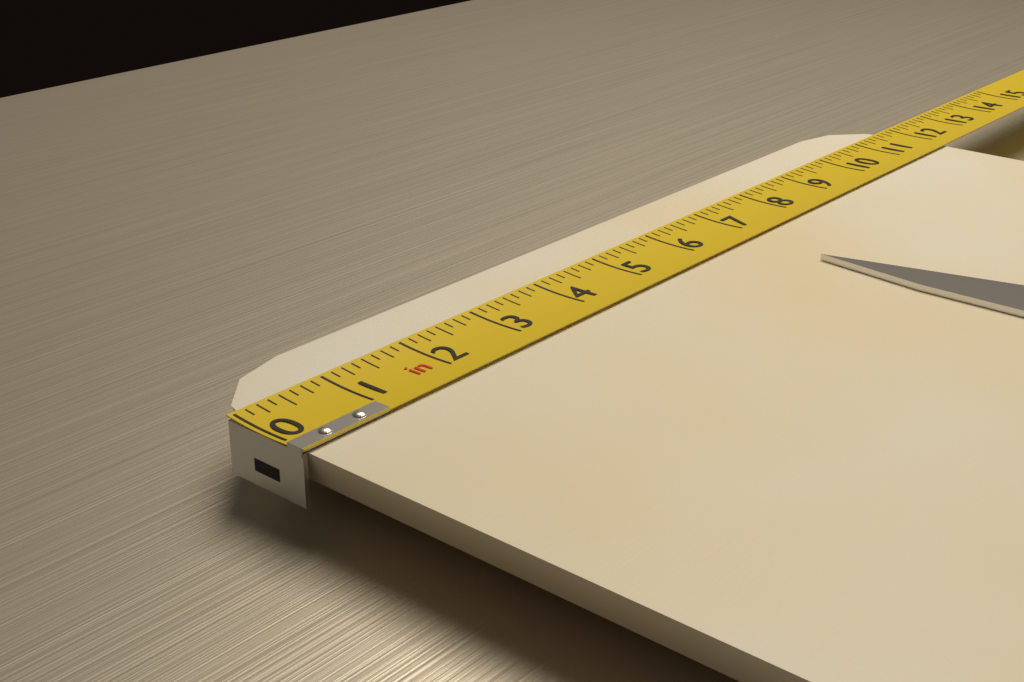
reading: 11.875 in
